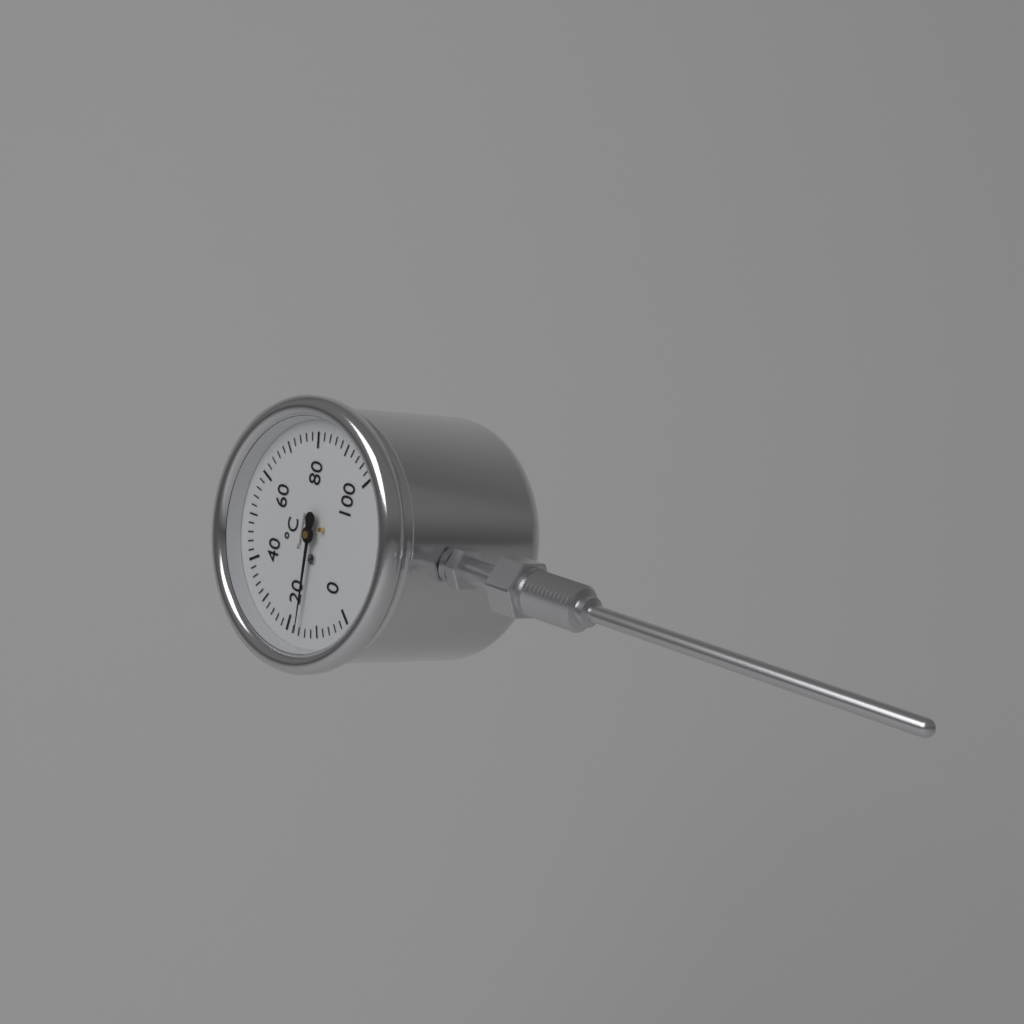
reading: 16 °C
